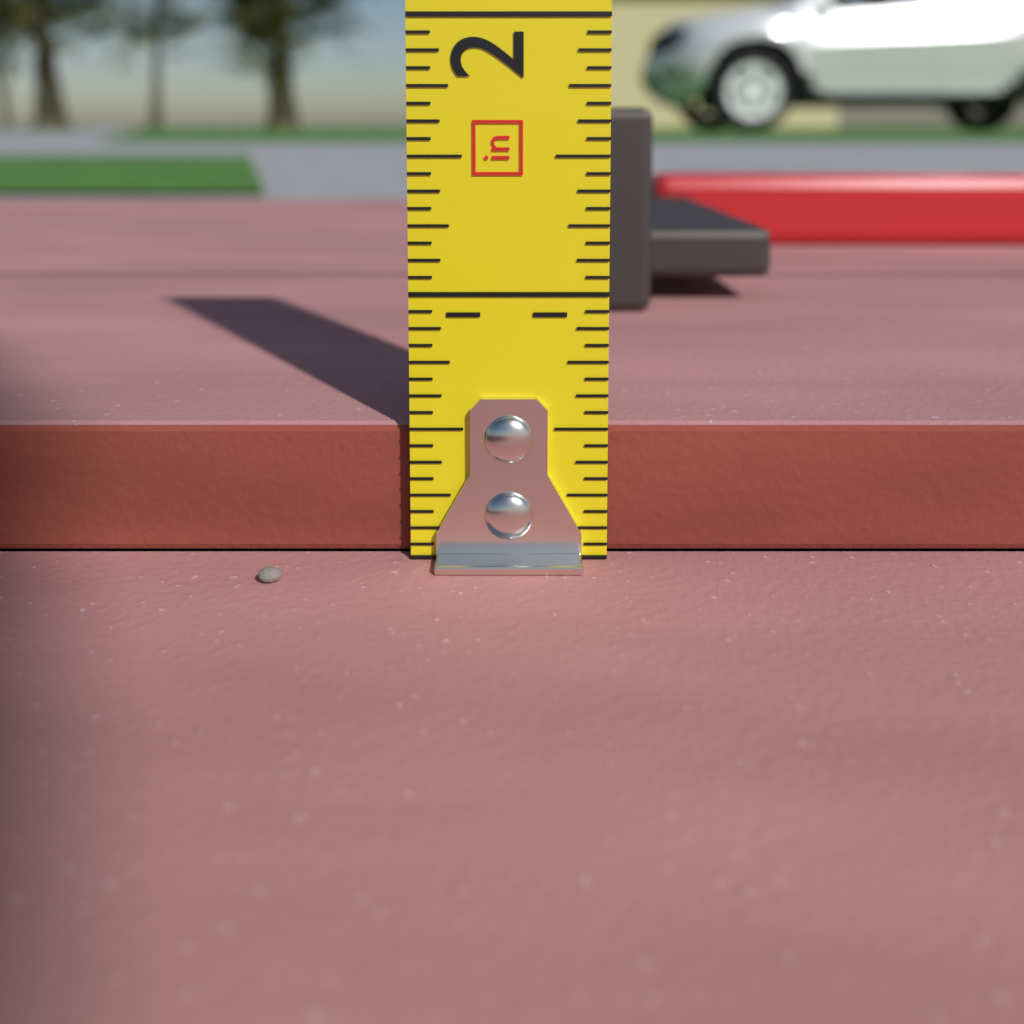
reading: 0.5000 in
